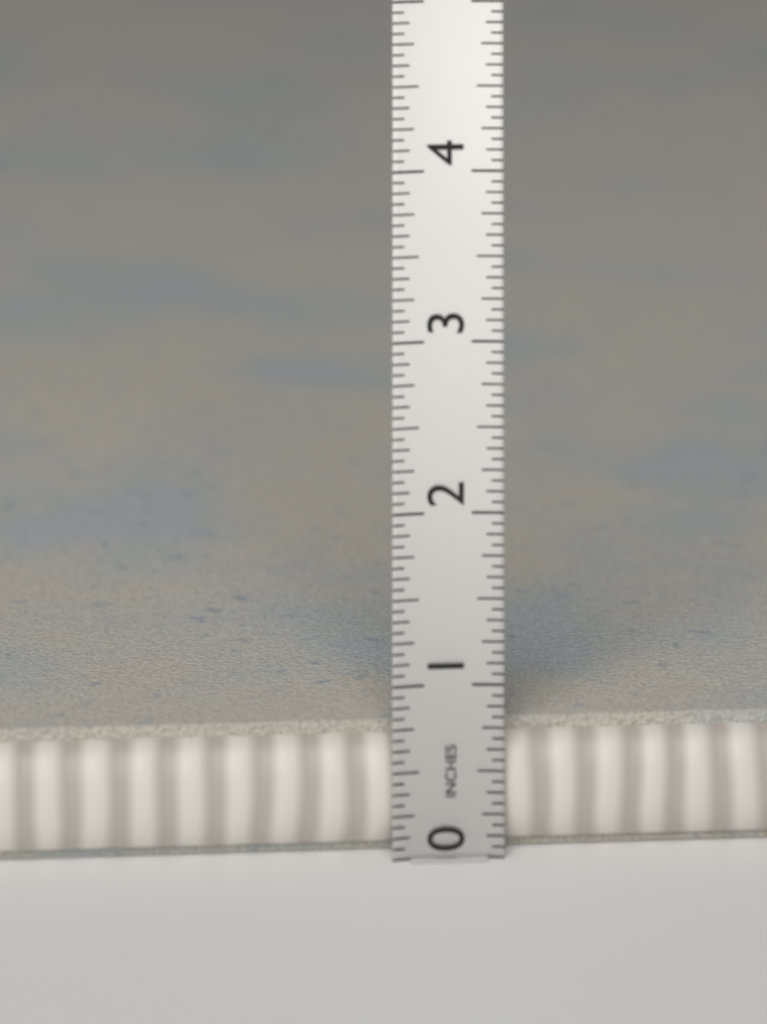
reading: 0.7500 in
